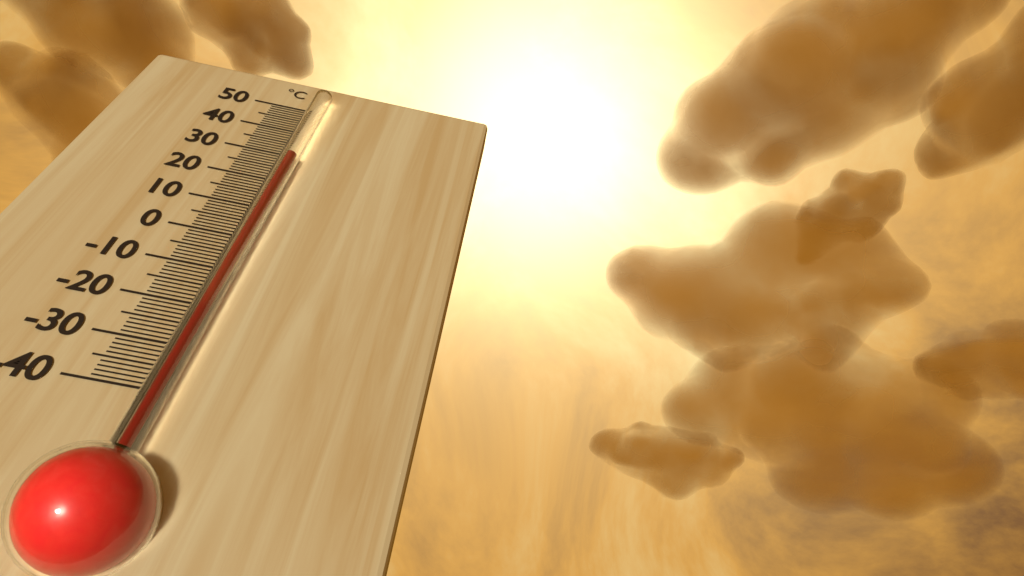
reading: 27 °C
